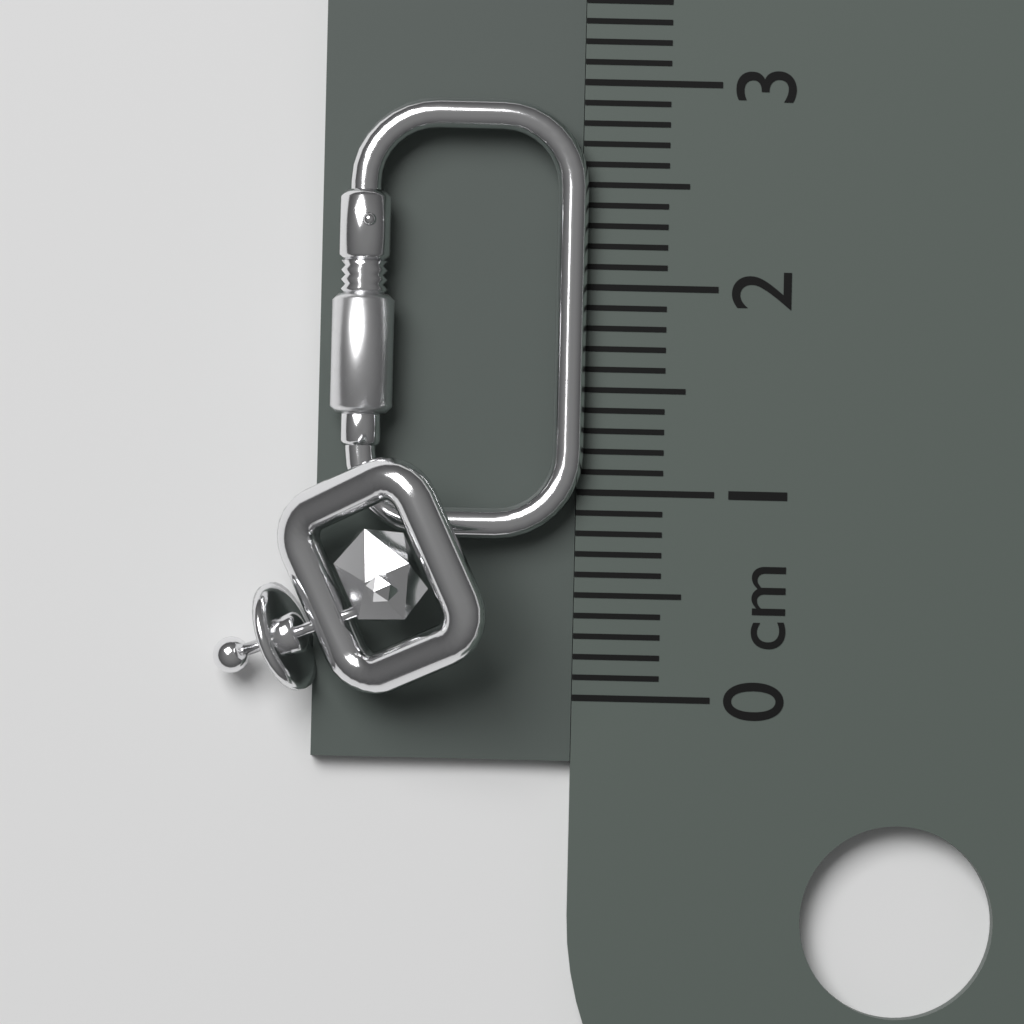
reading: 2.9 cm
